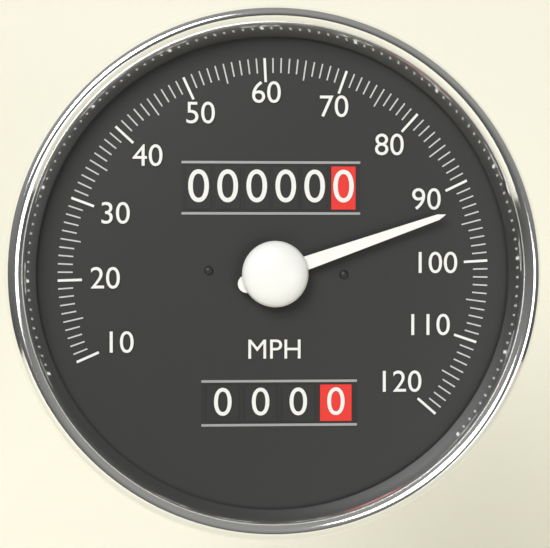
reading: 93 MPH
